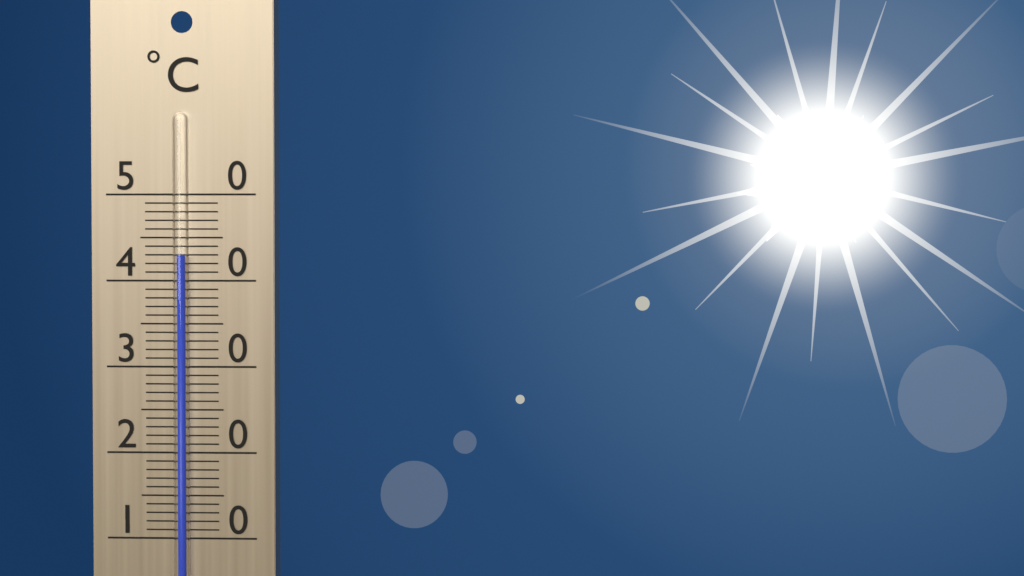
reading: 43 °C
